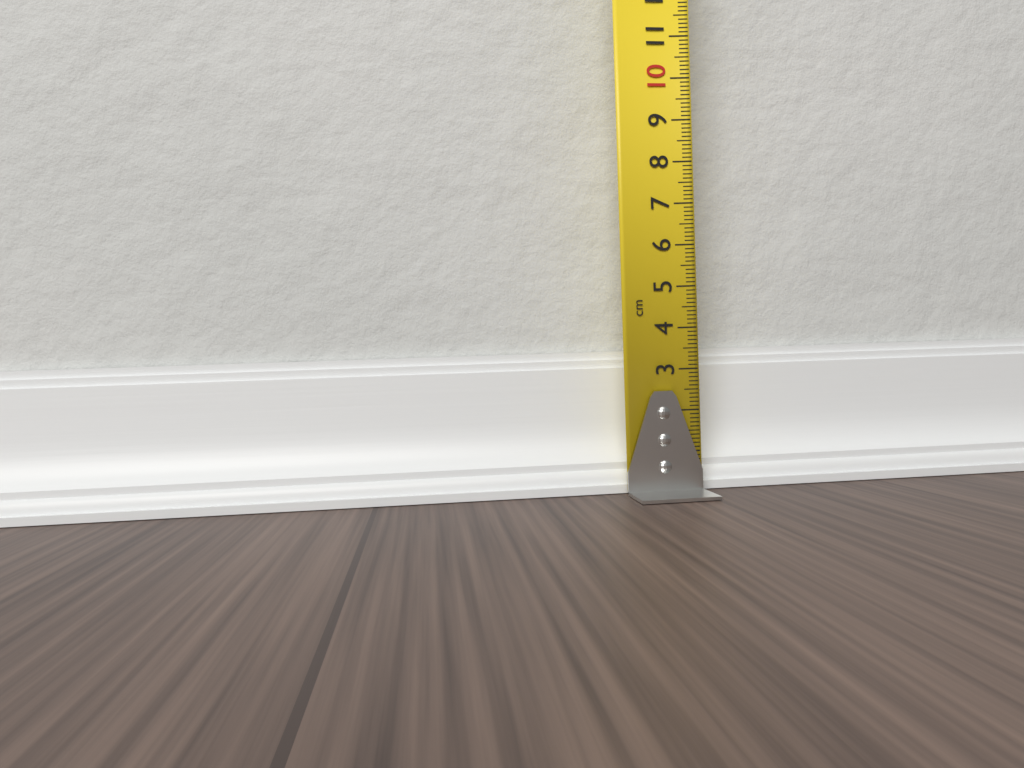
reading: 3.5 cm
